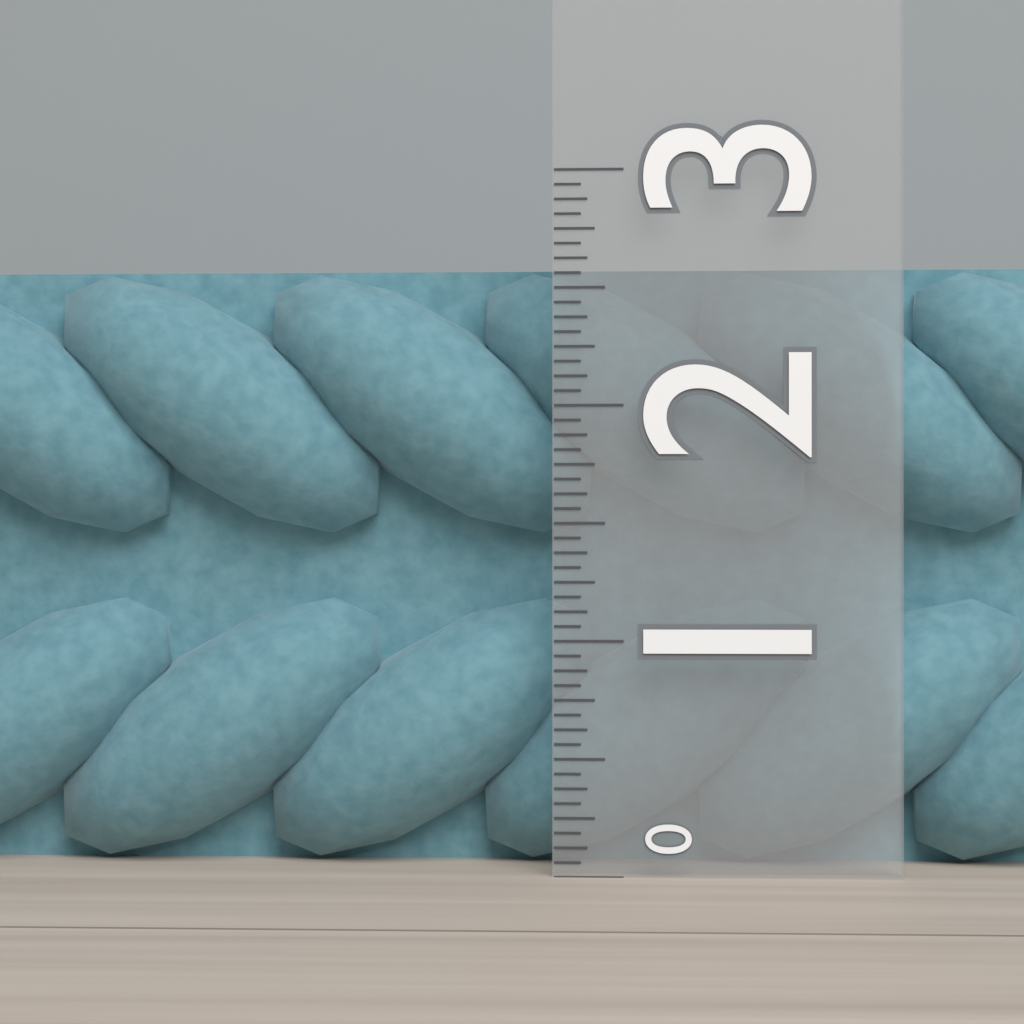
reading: 2.6250 (no unit)
